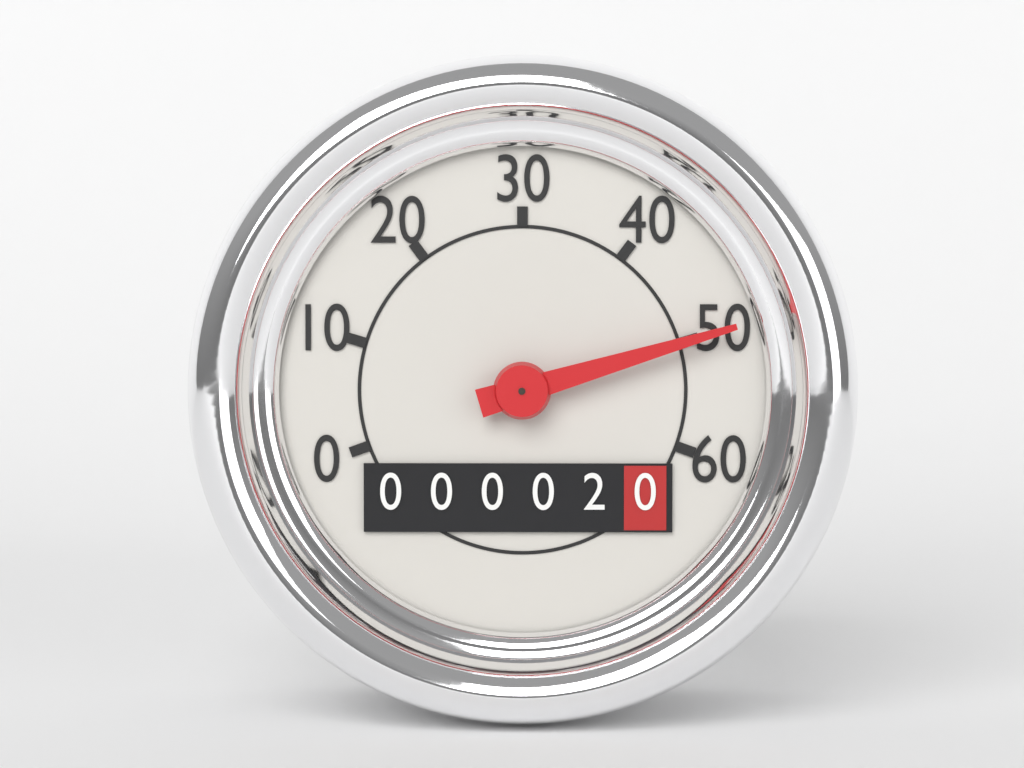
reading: 50 (no unit)
